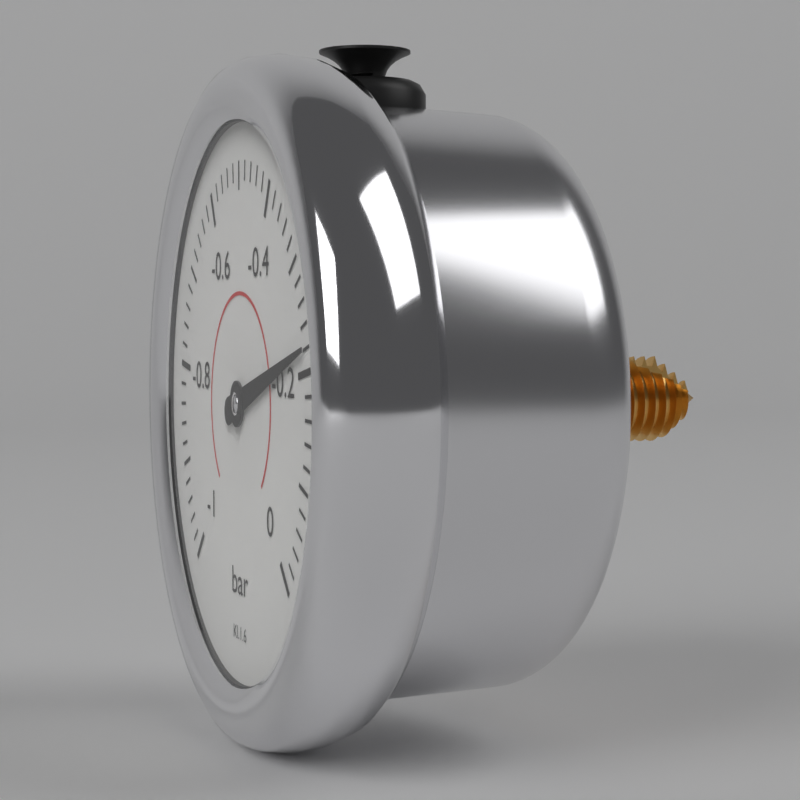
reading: -0.22 bar
